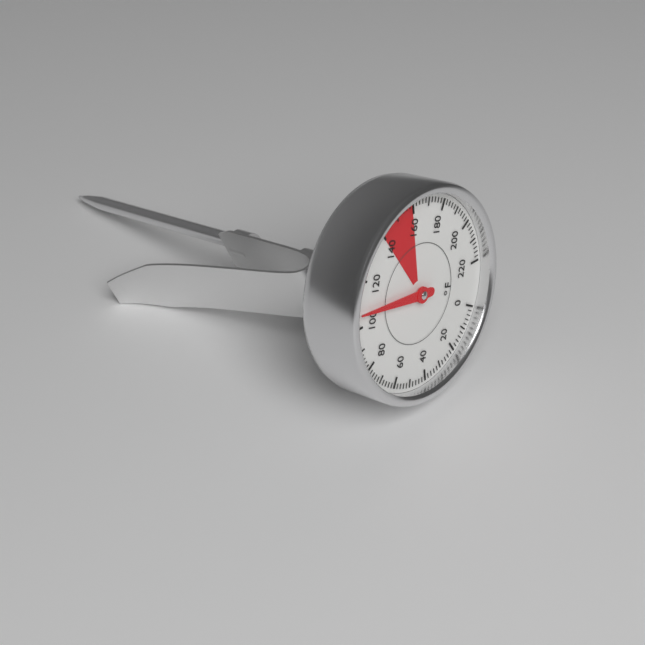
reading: 106 °F
